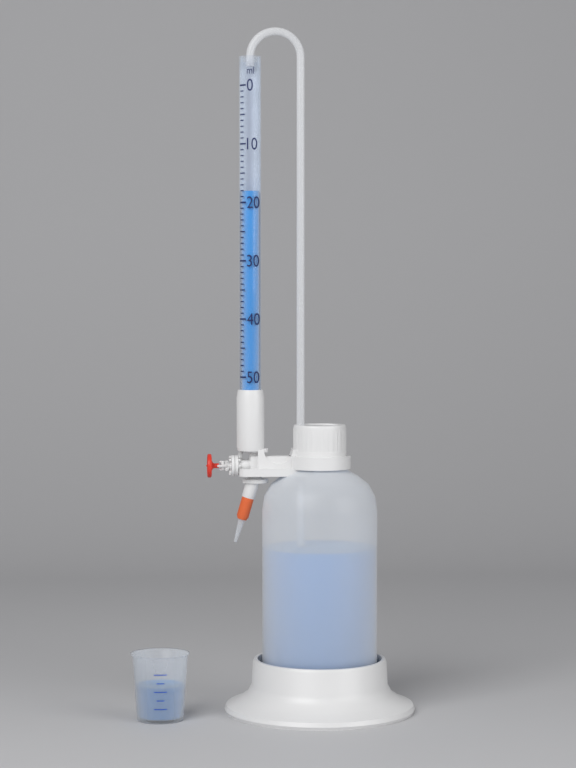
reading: 18 ml
